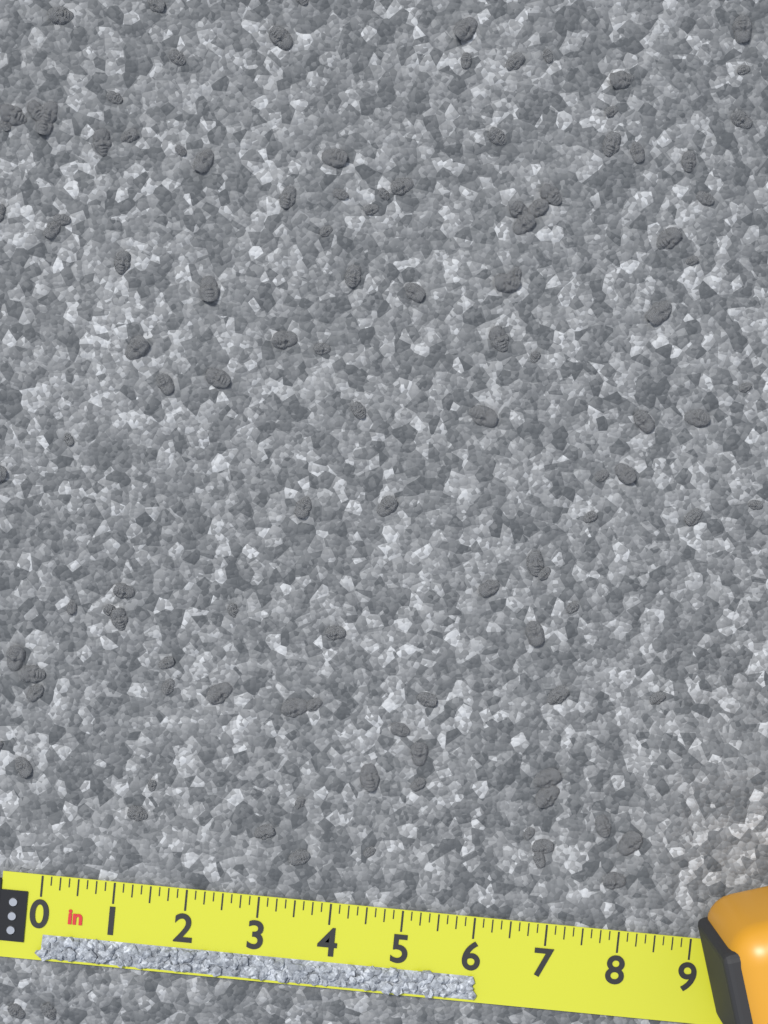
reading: 6.125 in
